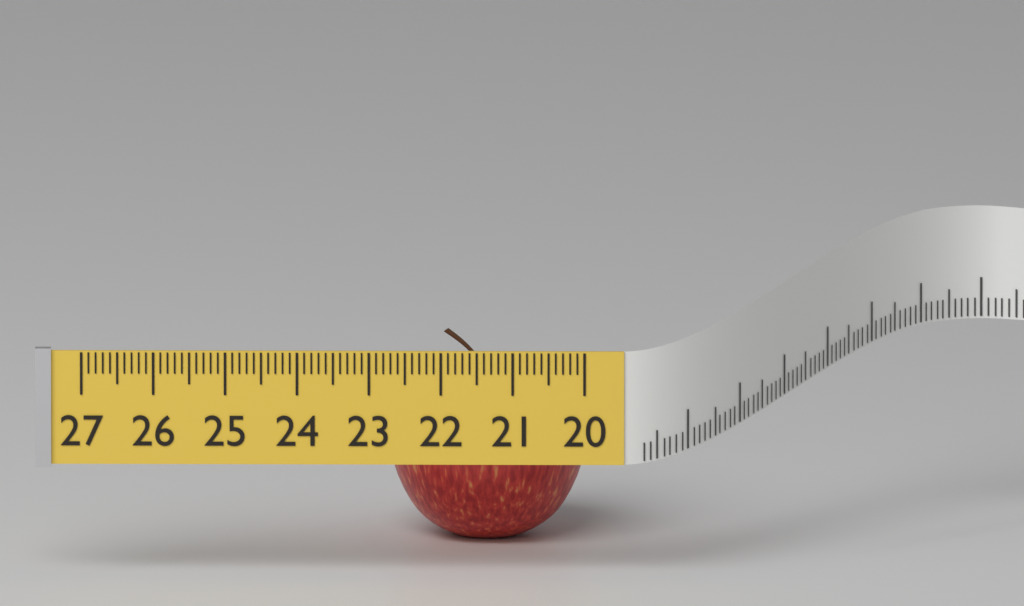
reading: 22.8 (no unit)
